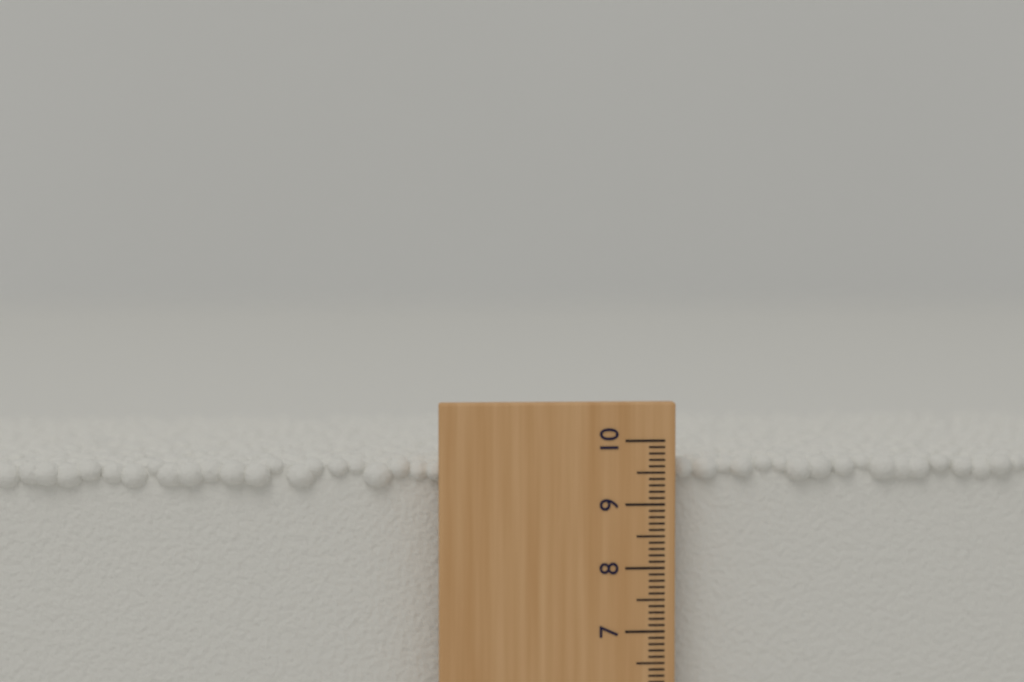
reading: 9.7 (no unit)
